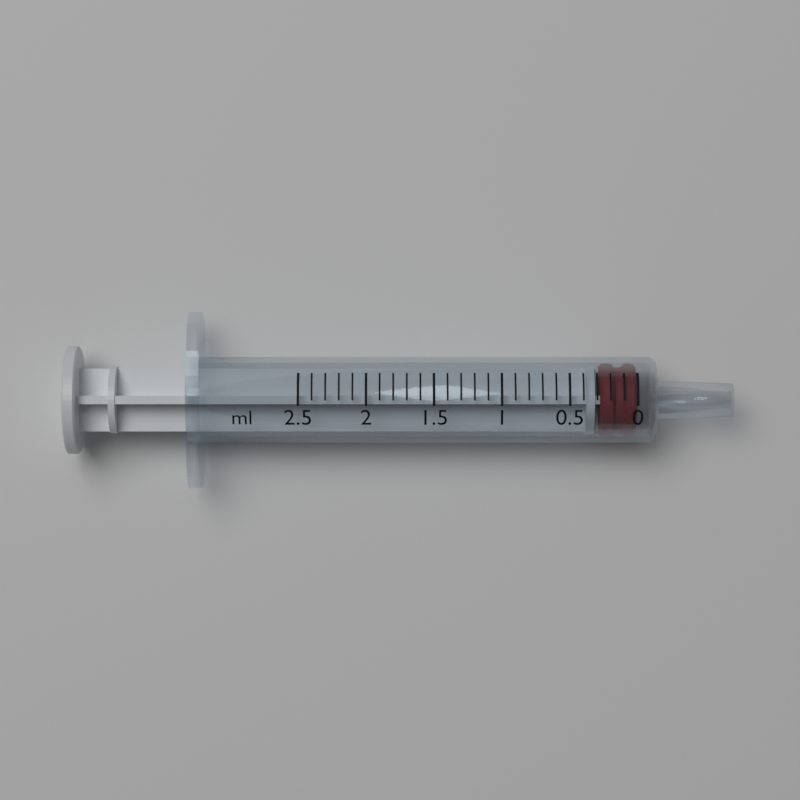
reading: 0.0 ml
